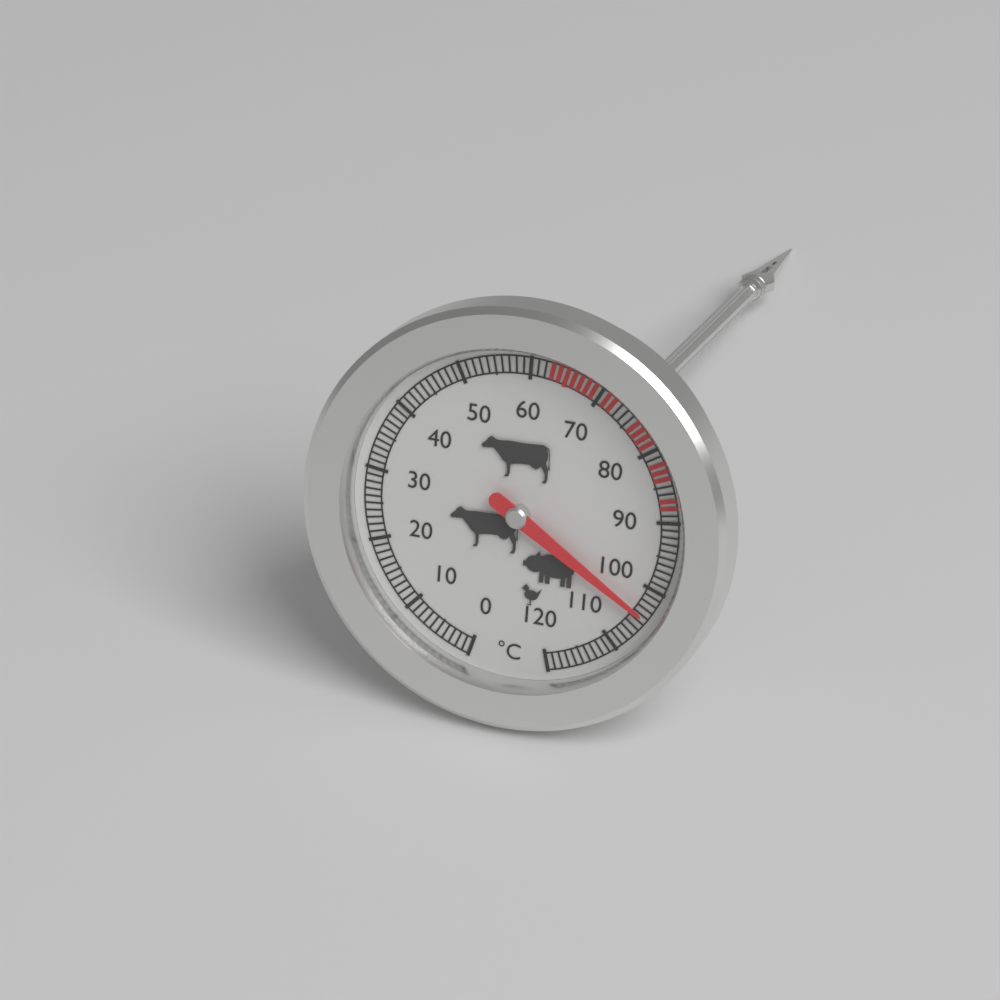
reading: 104 °C
